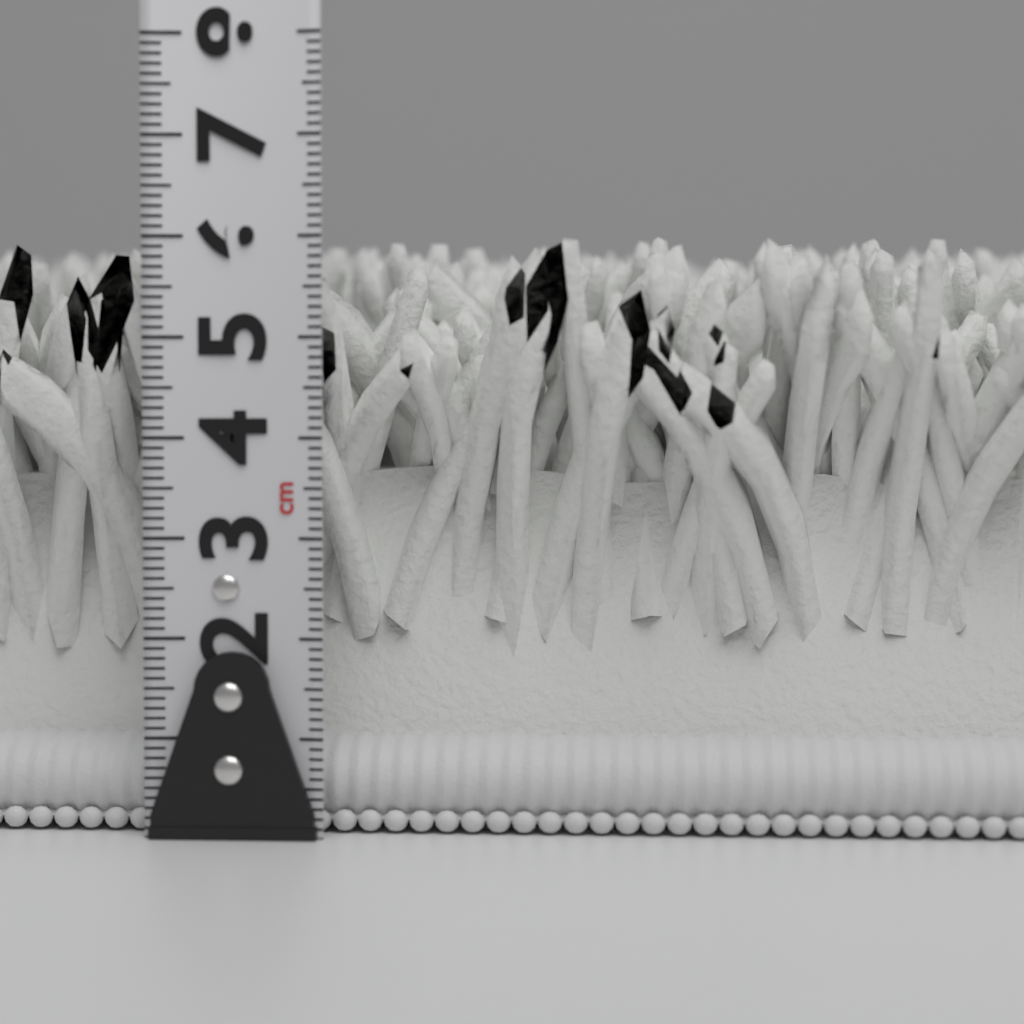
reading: 6.1 cm
